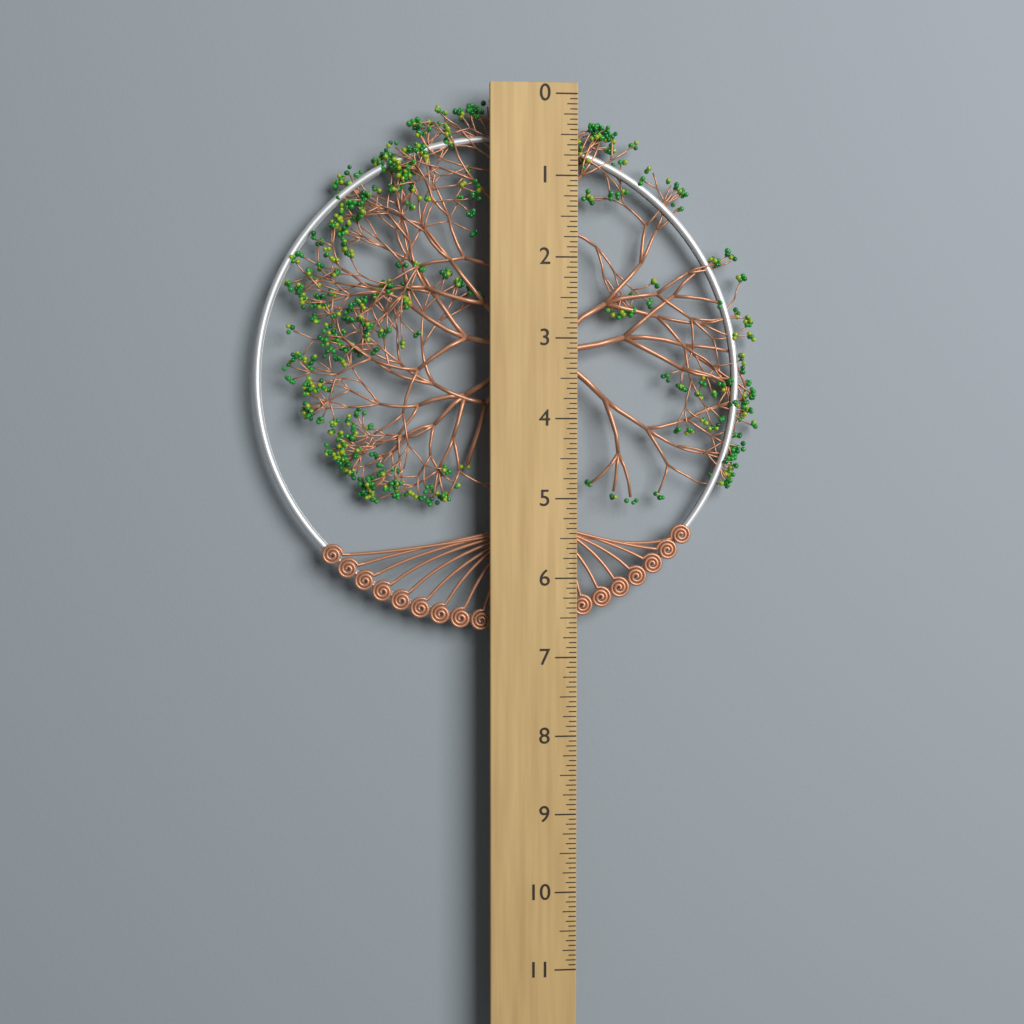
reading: 6.6875 (no unit)
